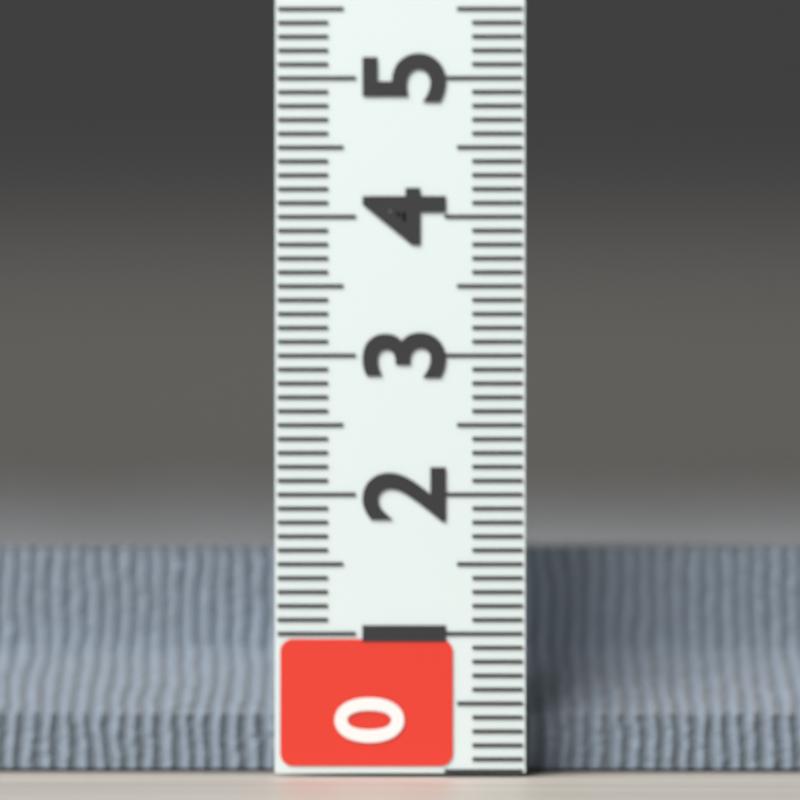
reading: 1.6 (no unit)
